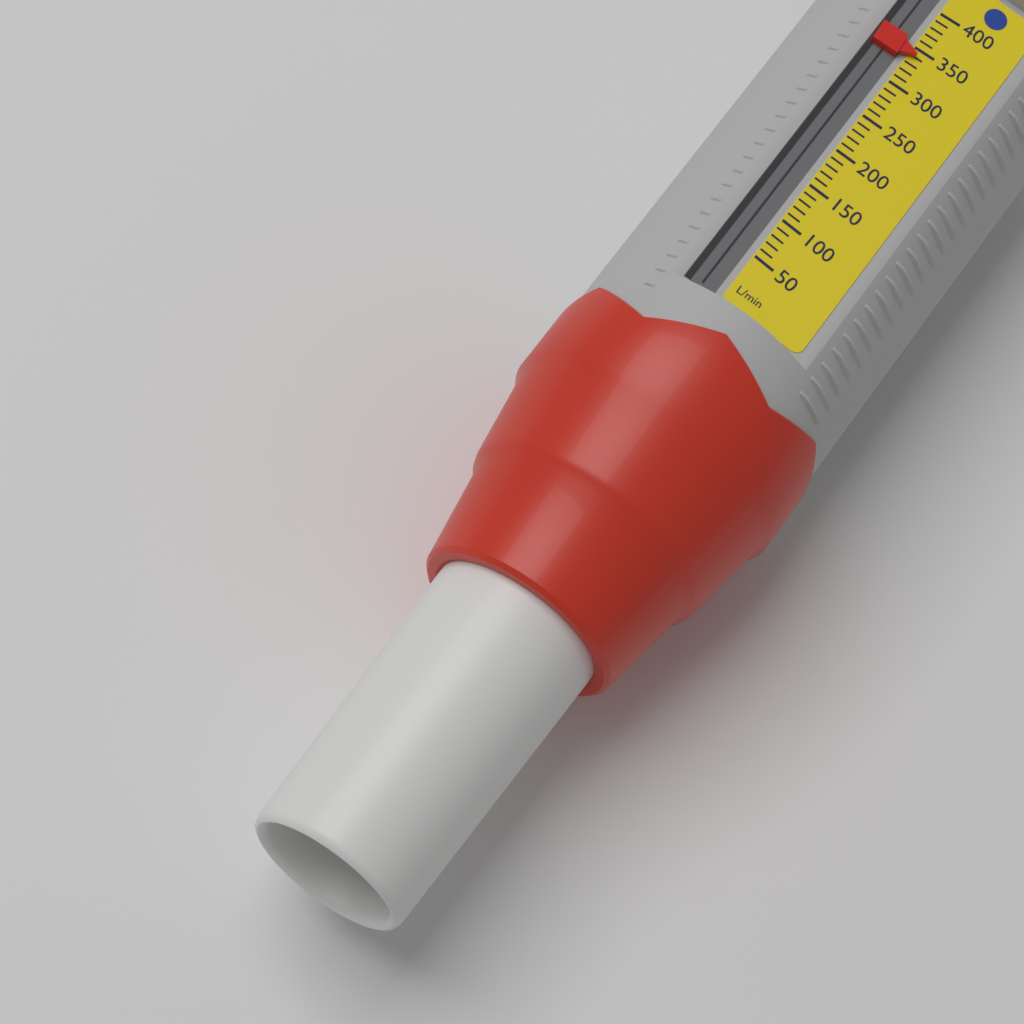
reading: 340 L/min
